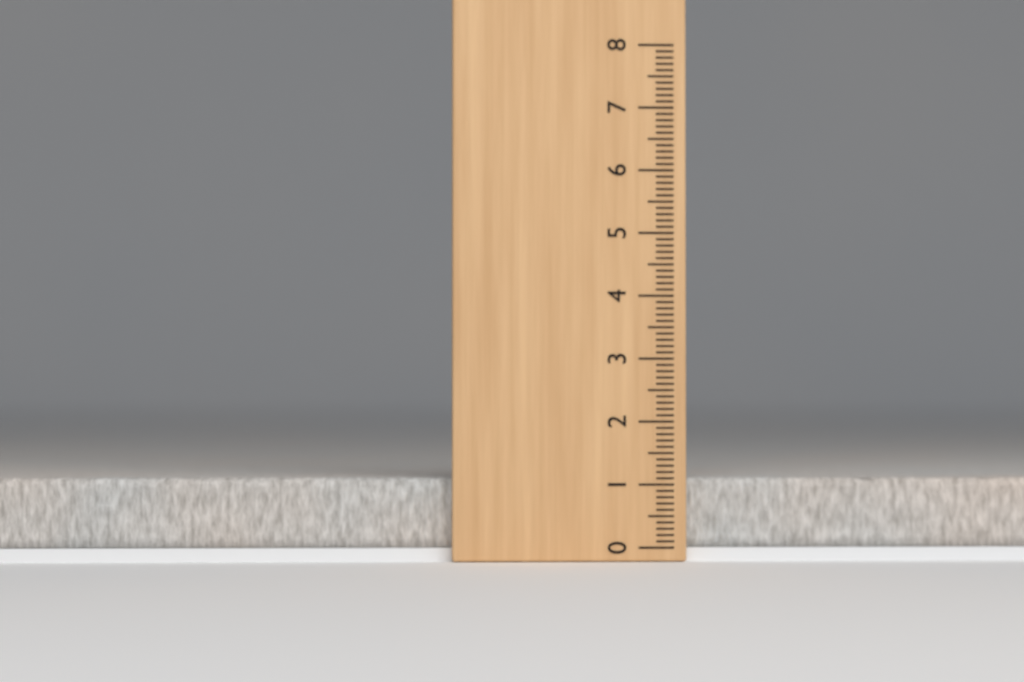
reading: 1.1 (no unit)
